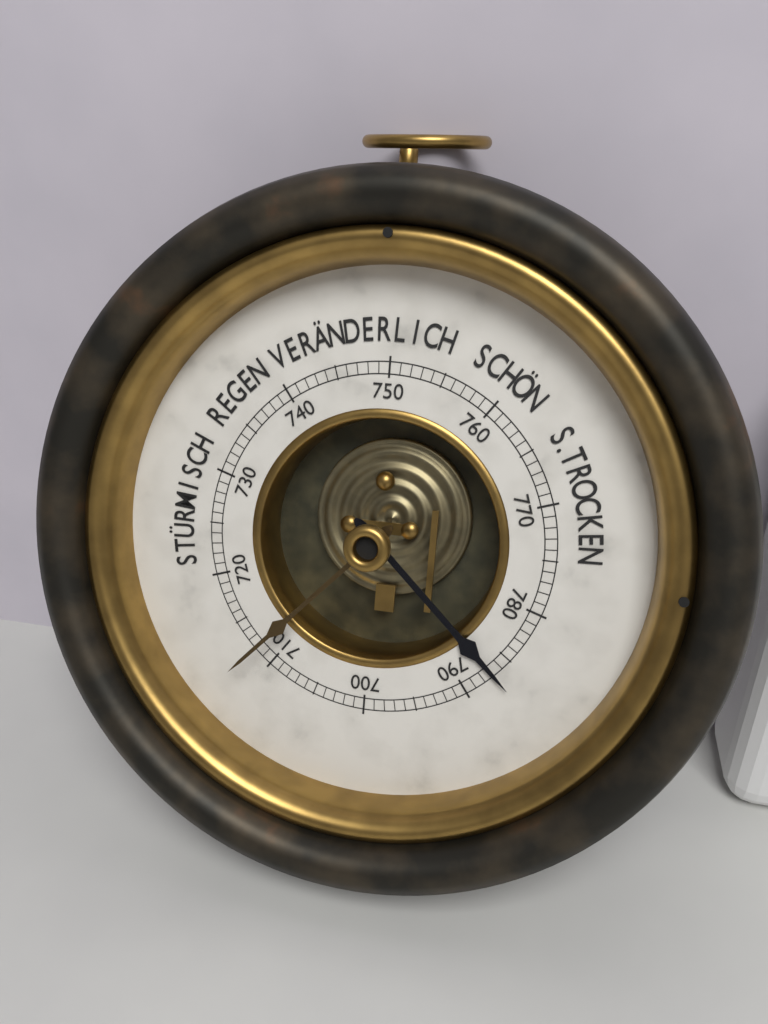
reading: 787 mmHg
